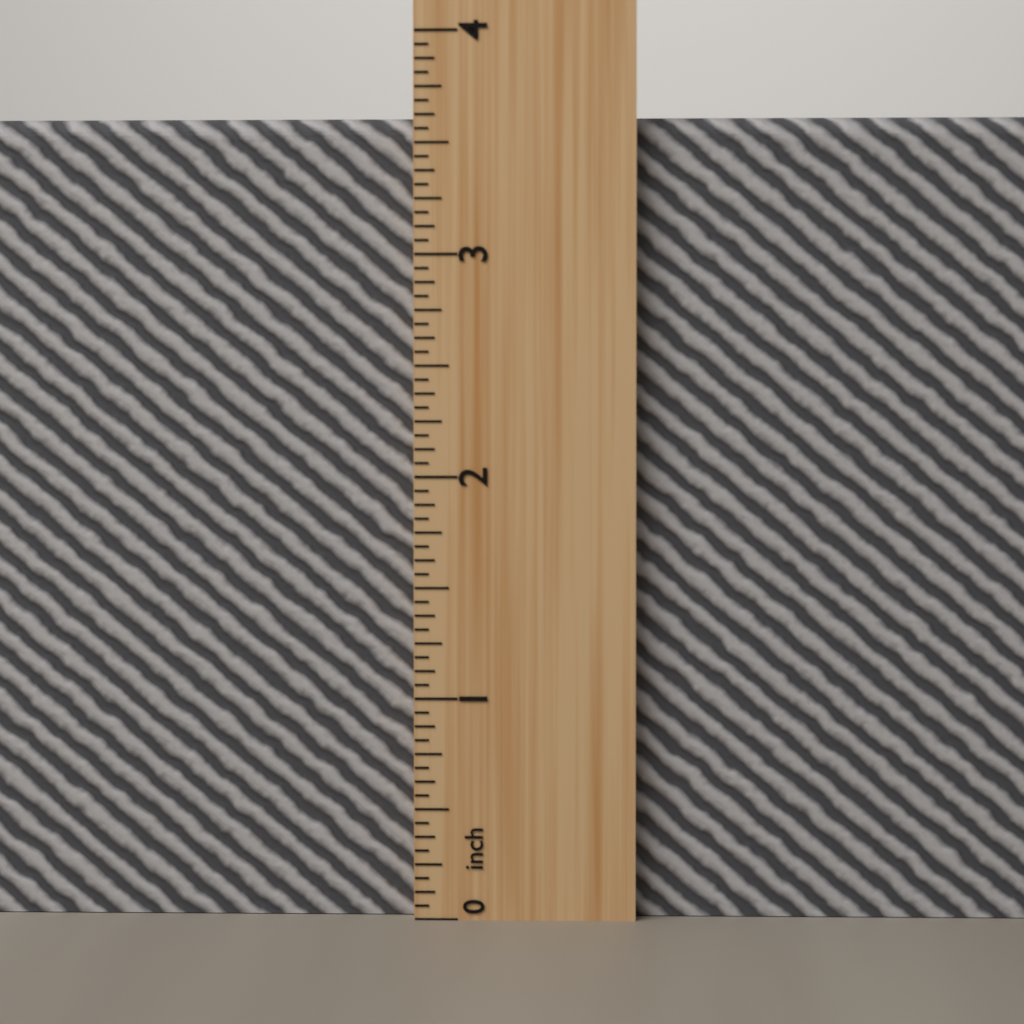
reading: 3.6250 inch
